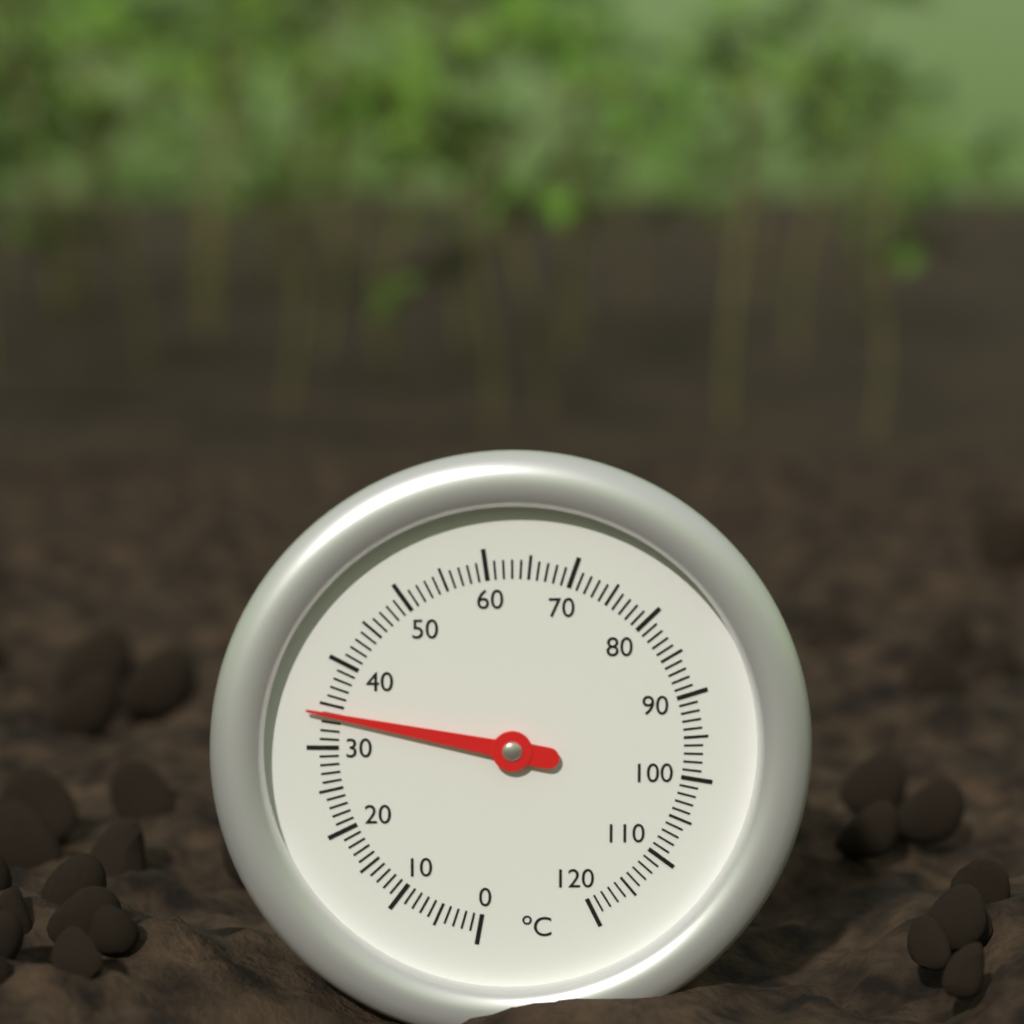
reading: 34 °C
